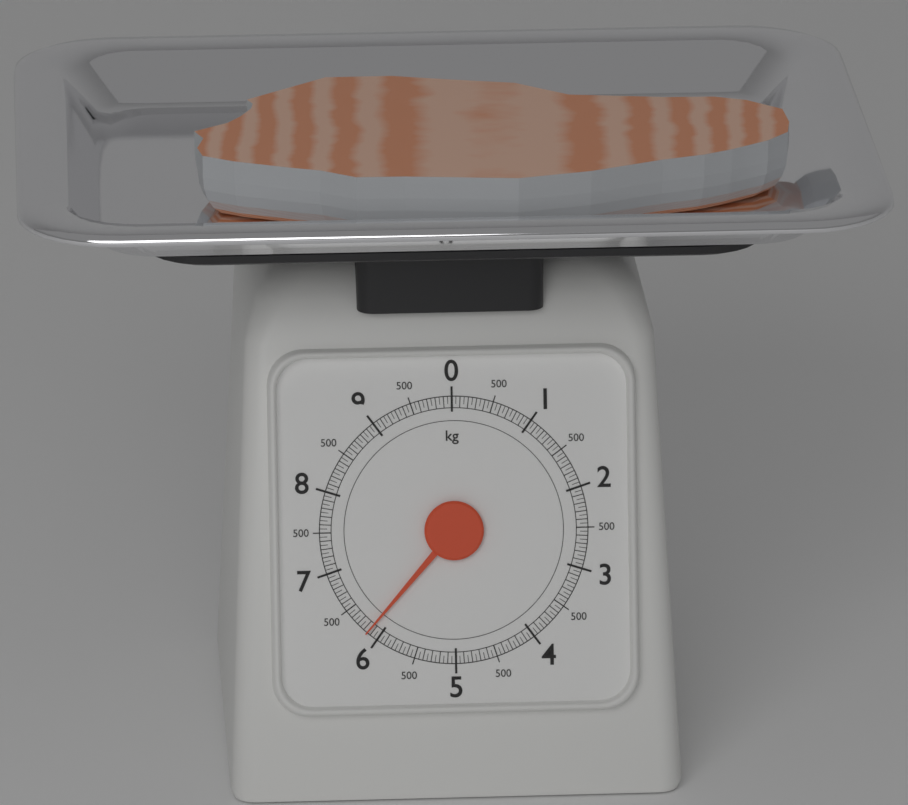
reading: 6.15 kg
